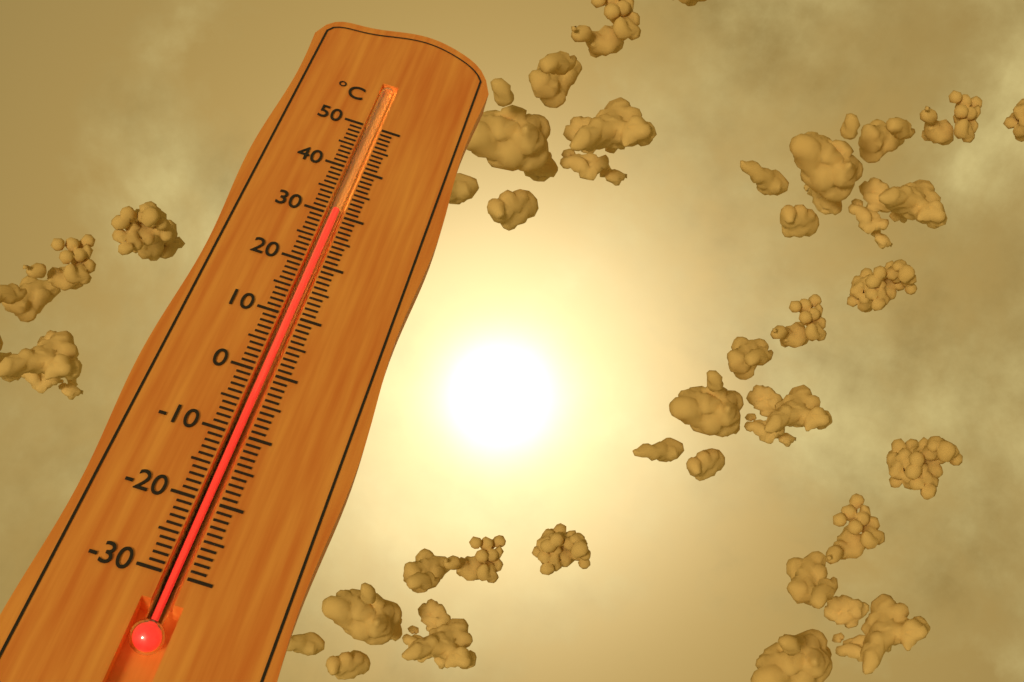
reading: 31 °C
